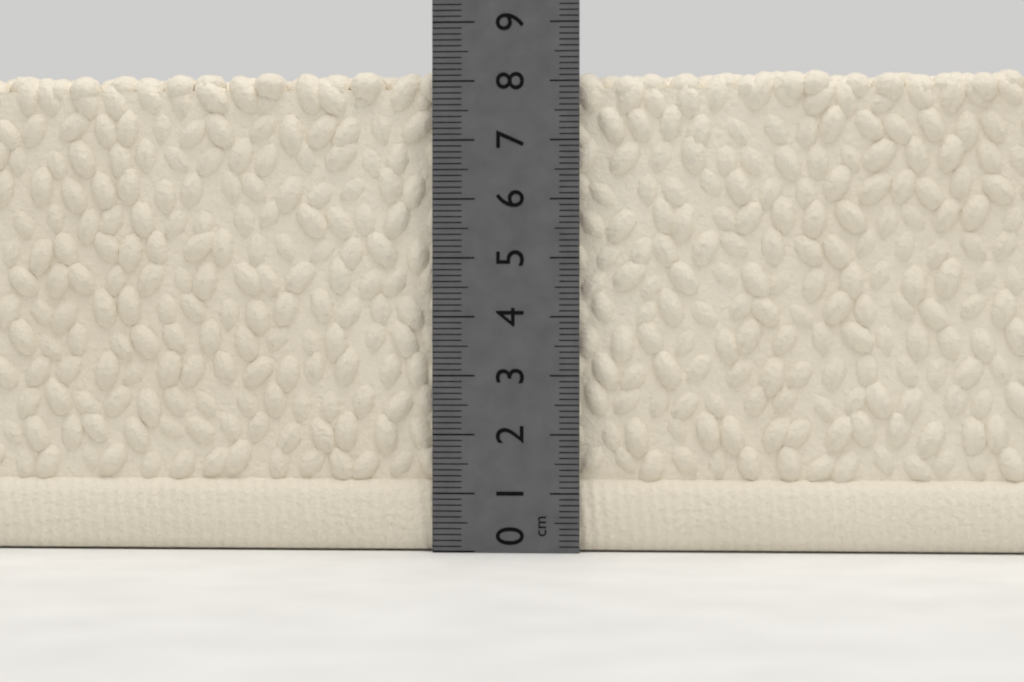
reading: 8.2 cm
